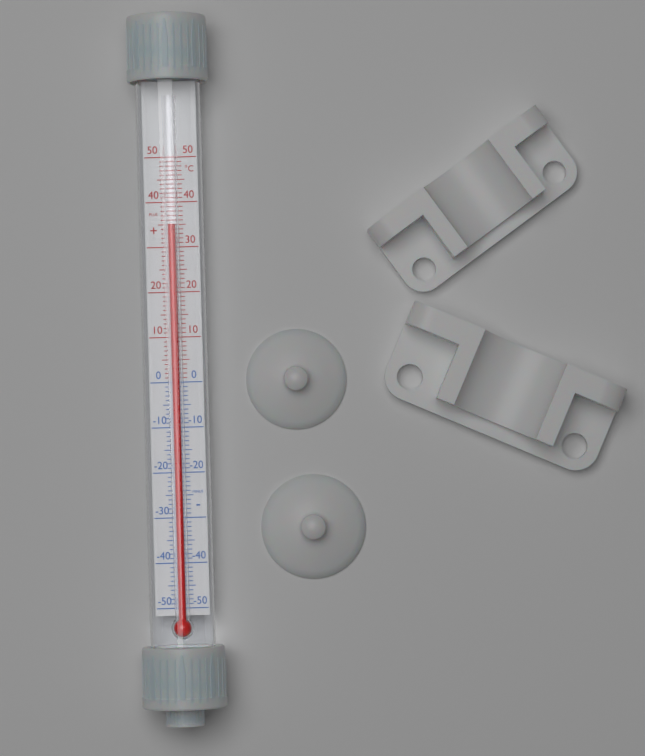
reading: 35 °C
